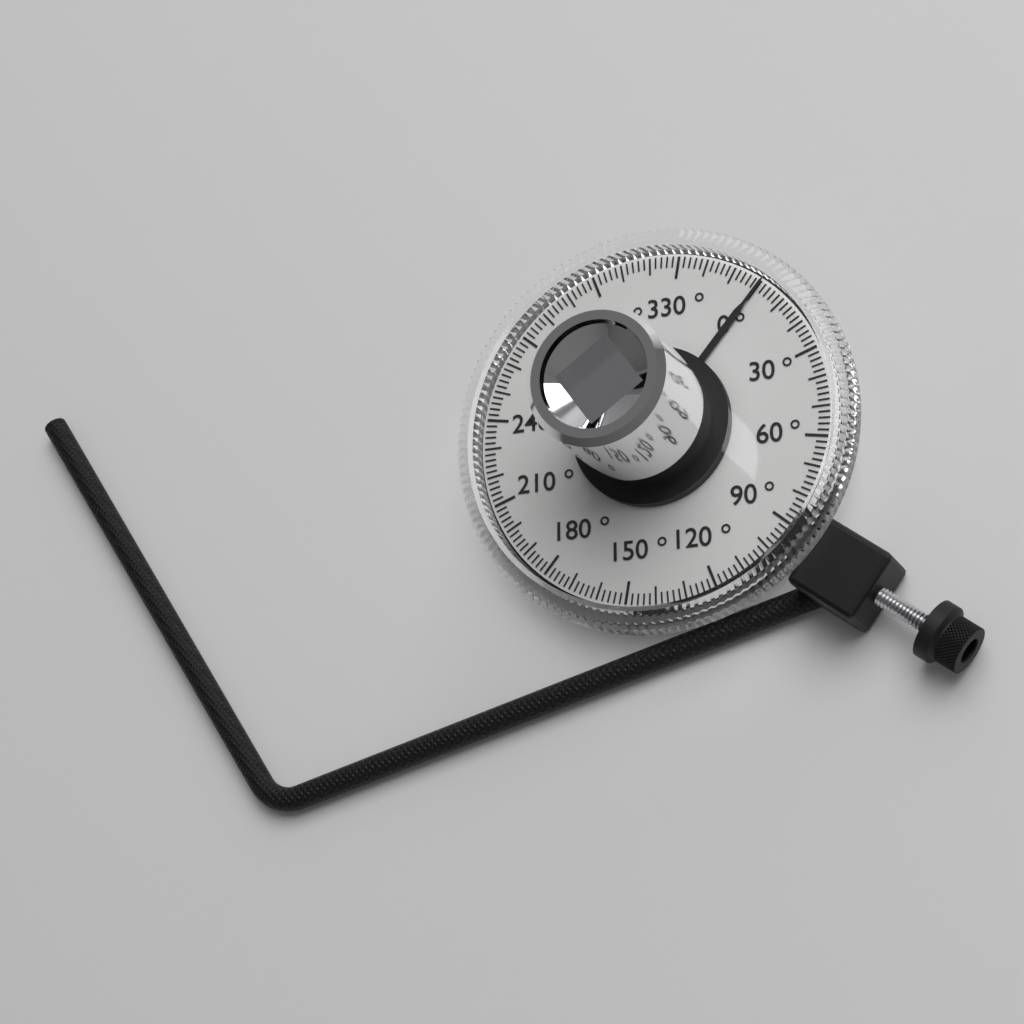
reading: 0 °
